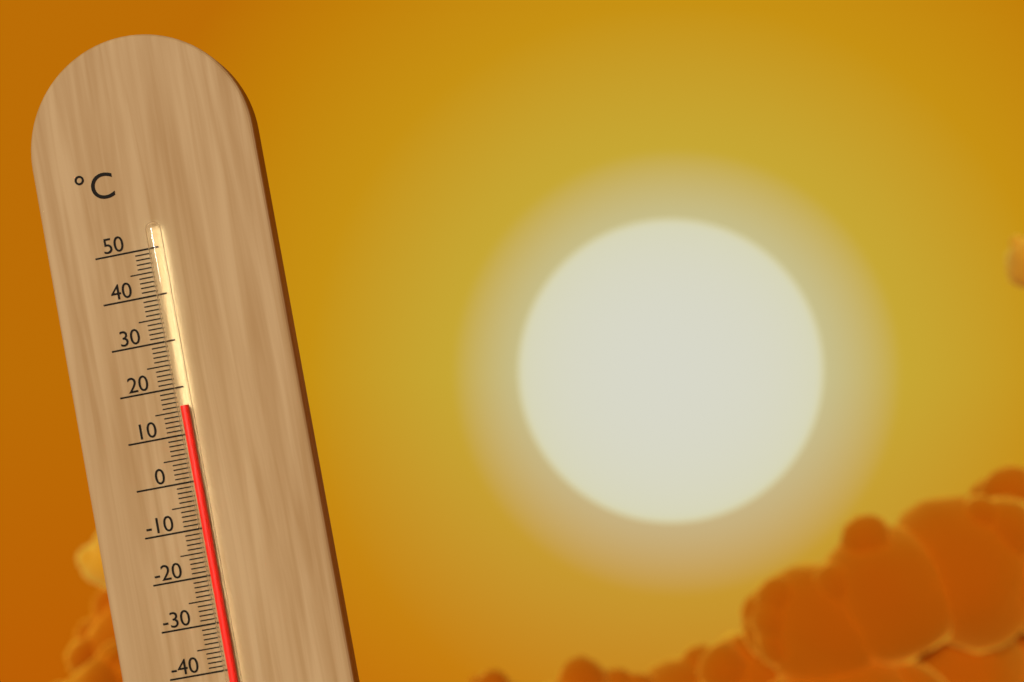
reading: 16 °C
